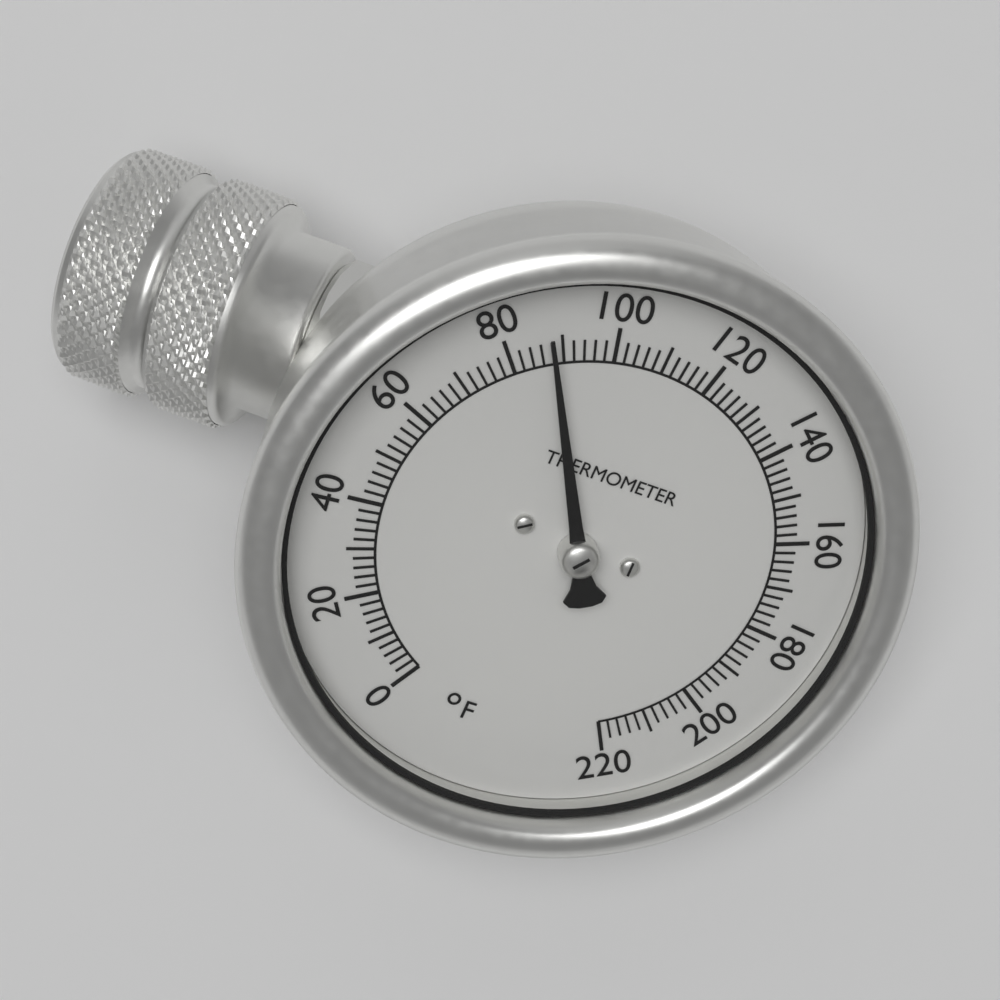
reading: 88 °F
